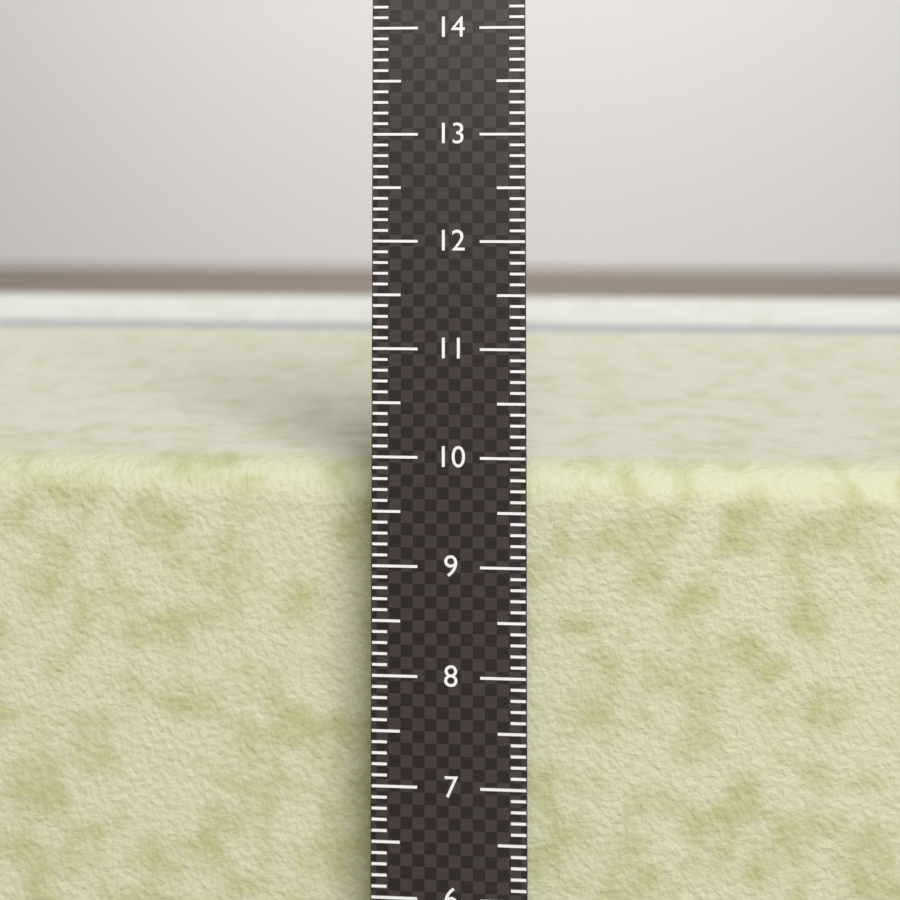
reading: 9.8 cm
